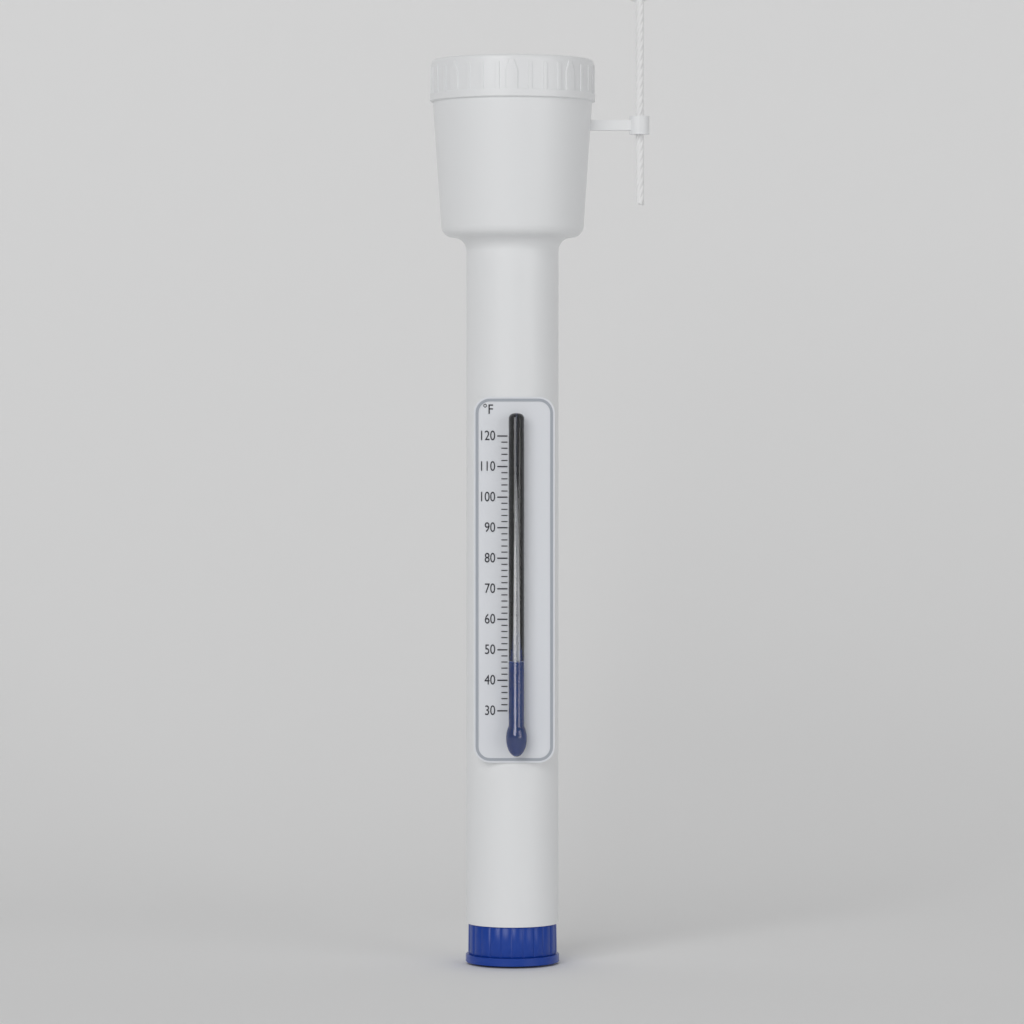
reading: 46 °F
